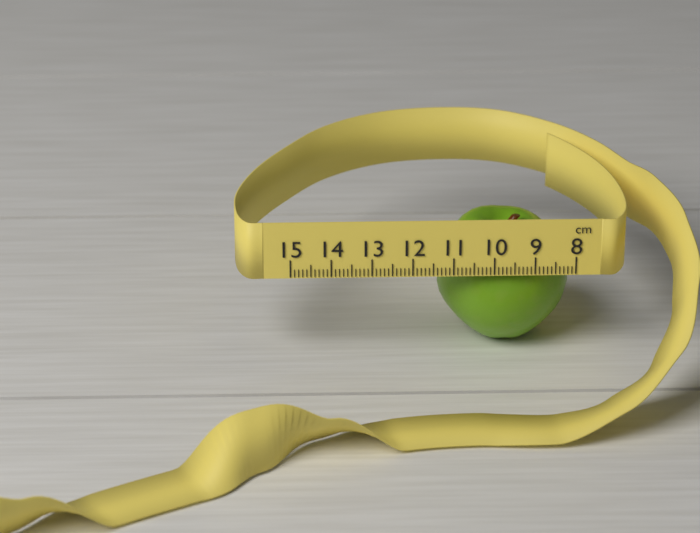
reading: 11.3 cm
